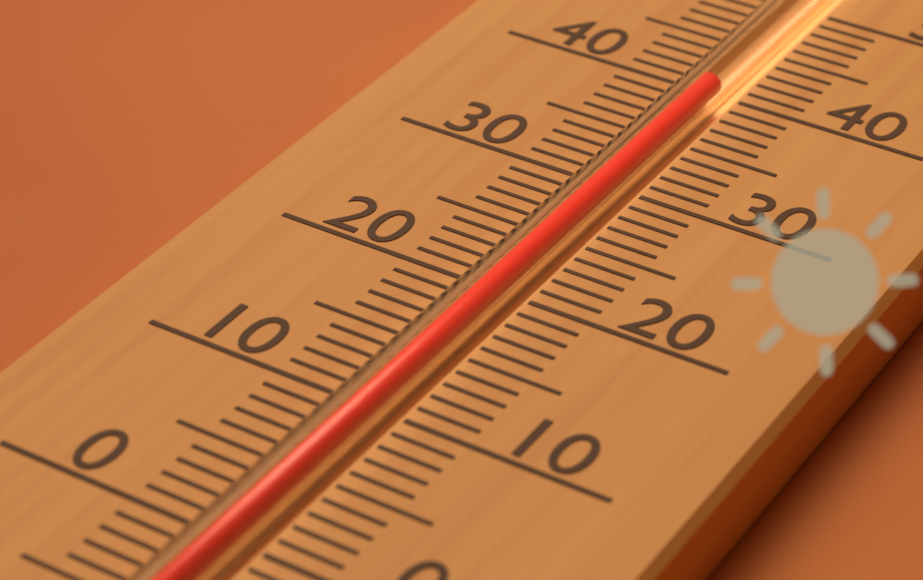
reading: 40 (no unit)
